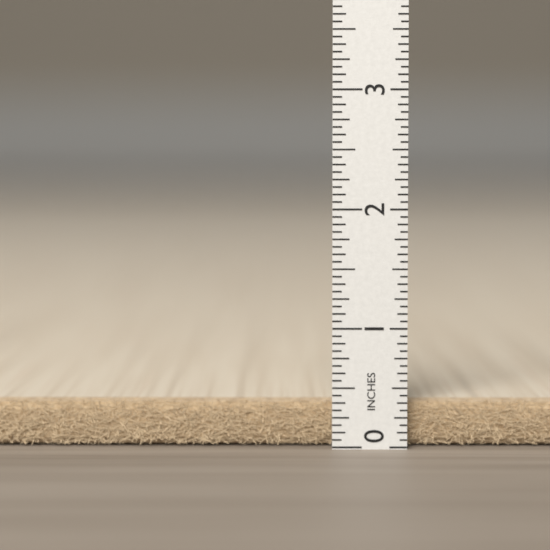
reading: 0.3750 in
